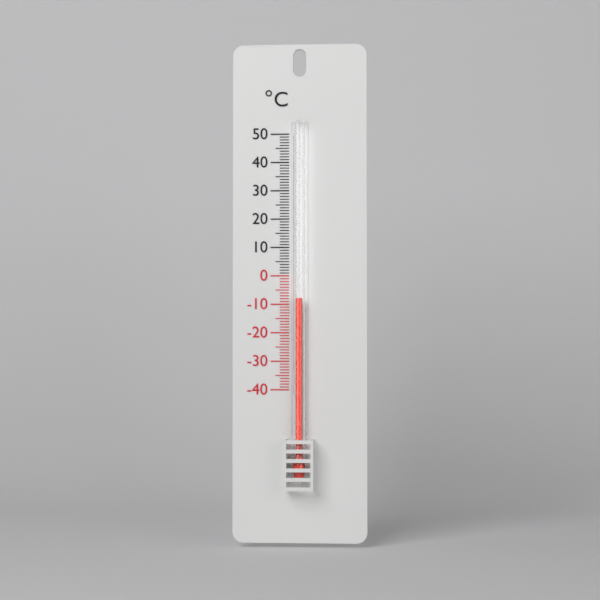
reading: -8 °C
